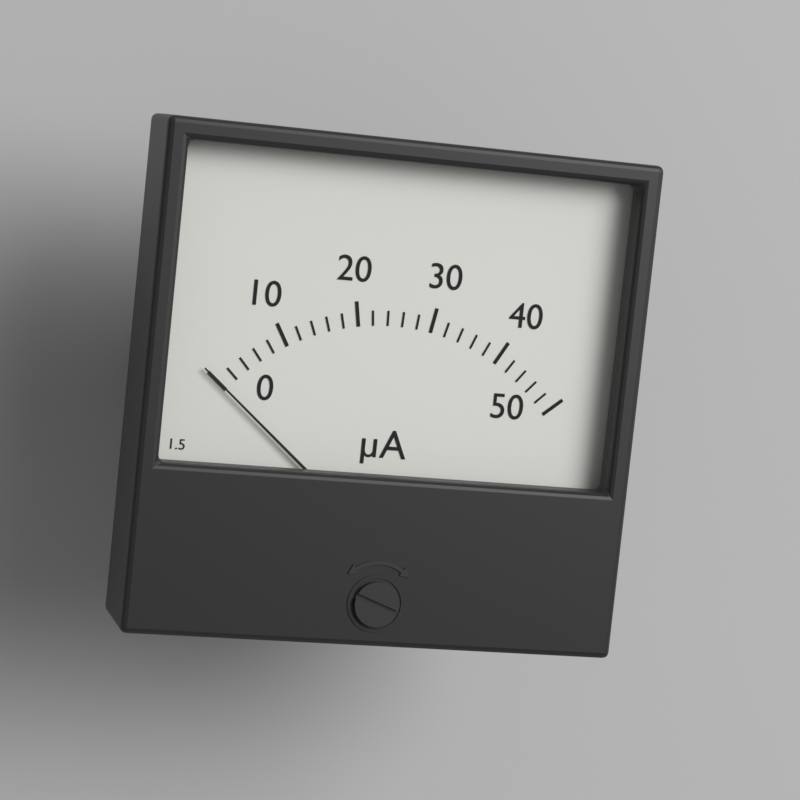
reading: 0 µA
